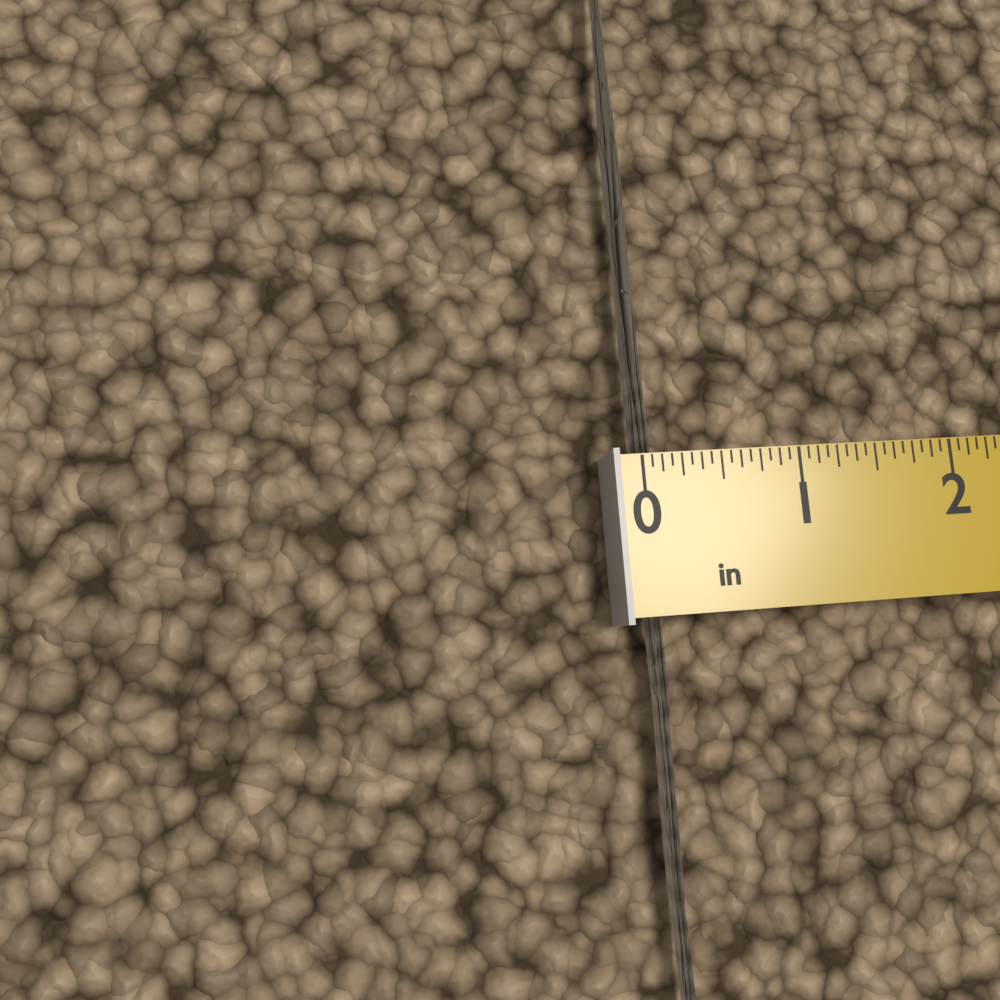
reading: 0.0625 in
